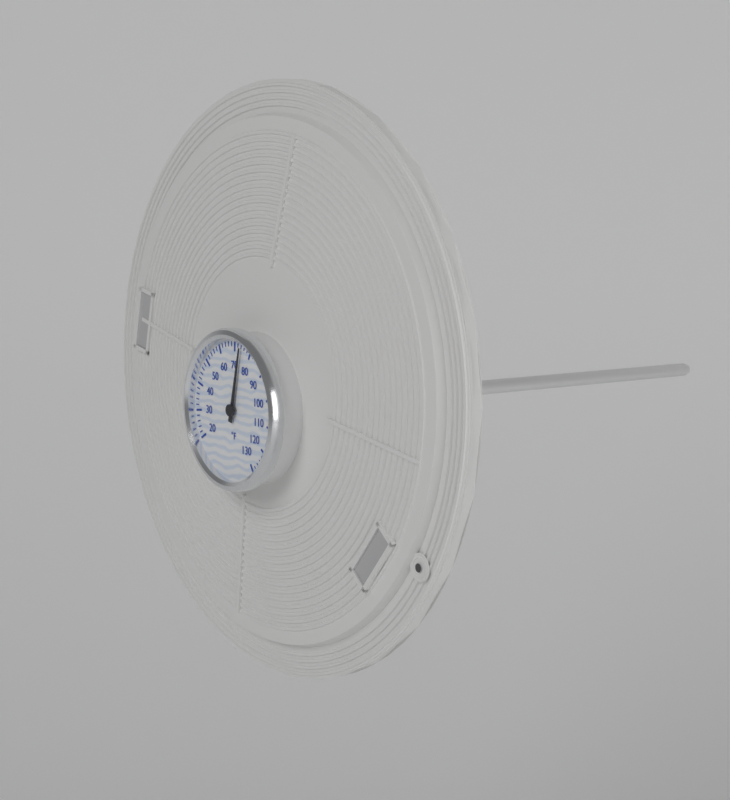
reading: 74 °F
